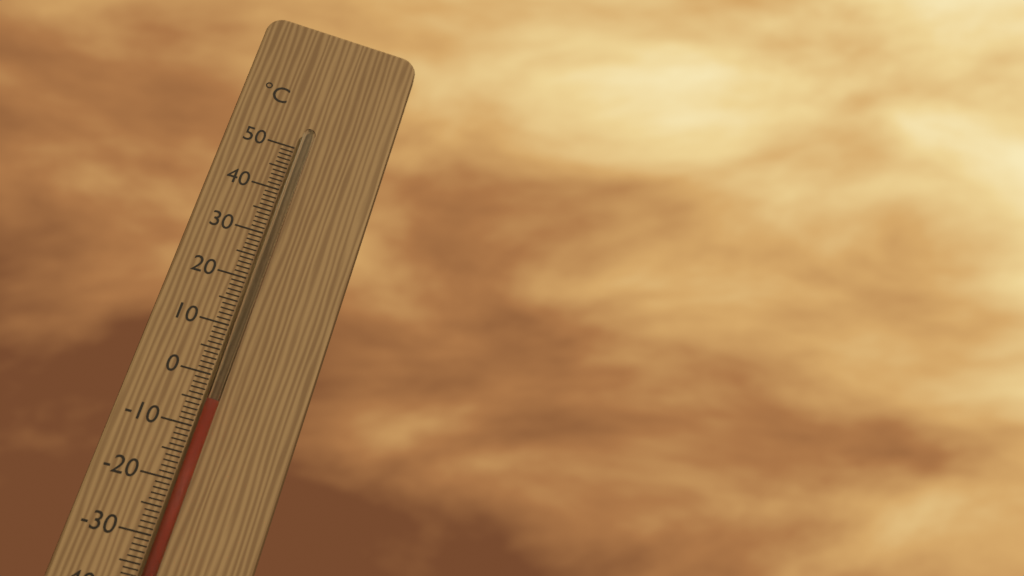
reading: -5 °C
